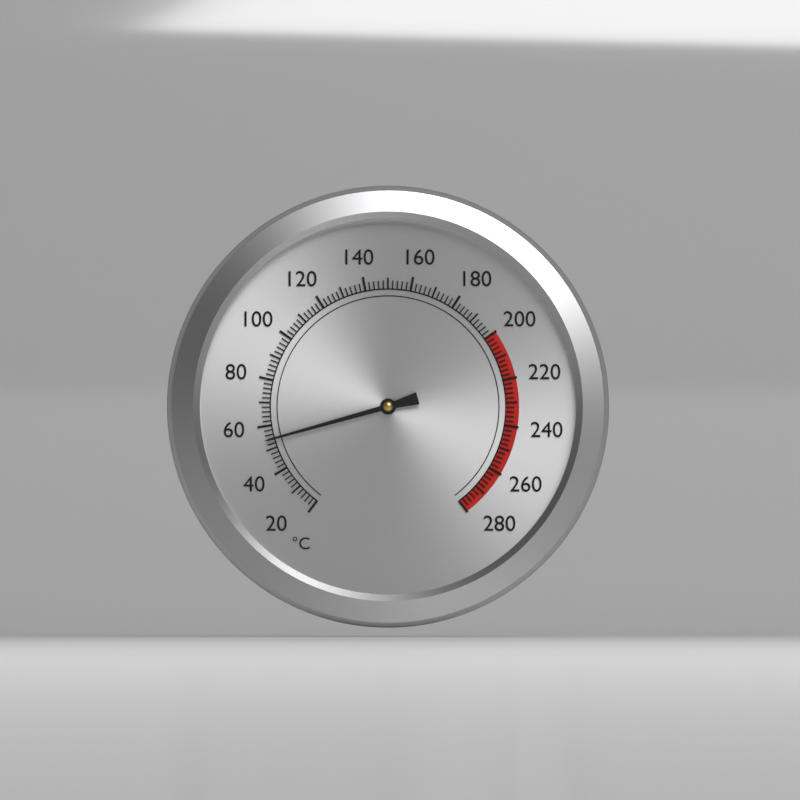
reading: 54 °C
